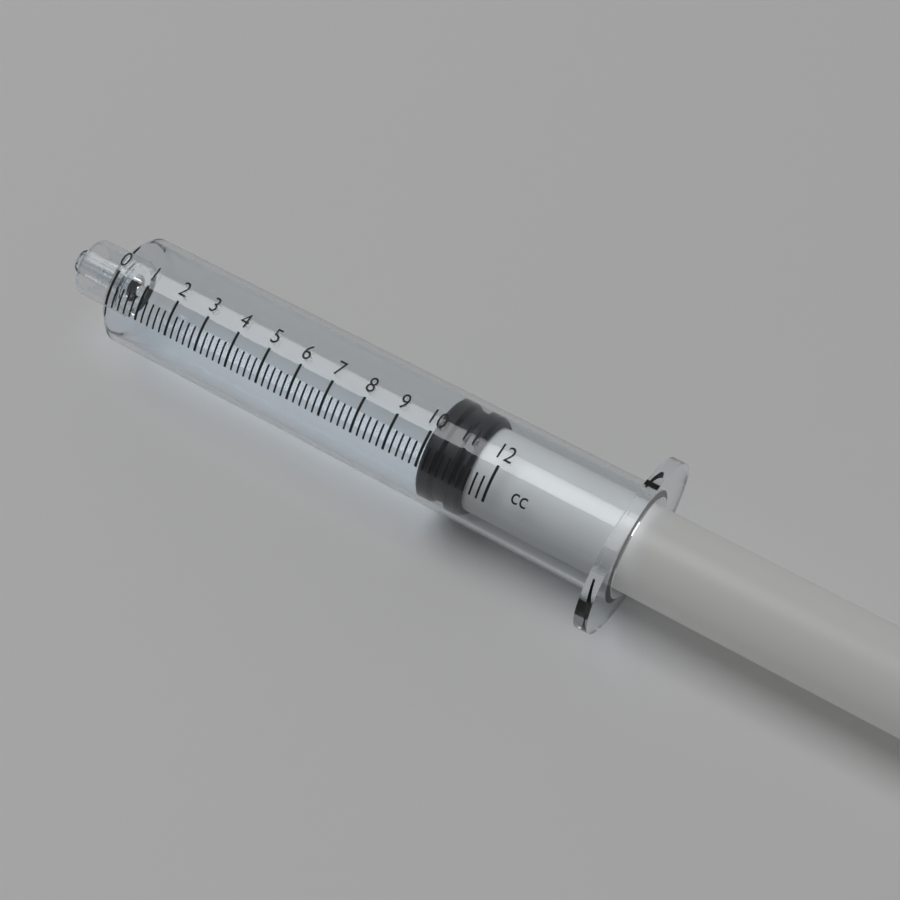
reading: 10.0 cc
